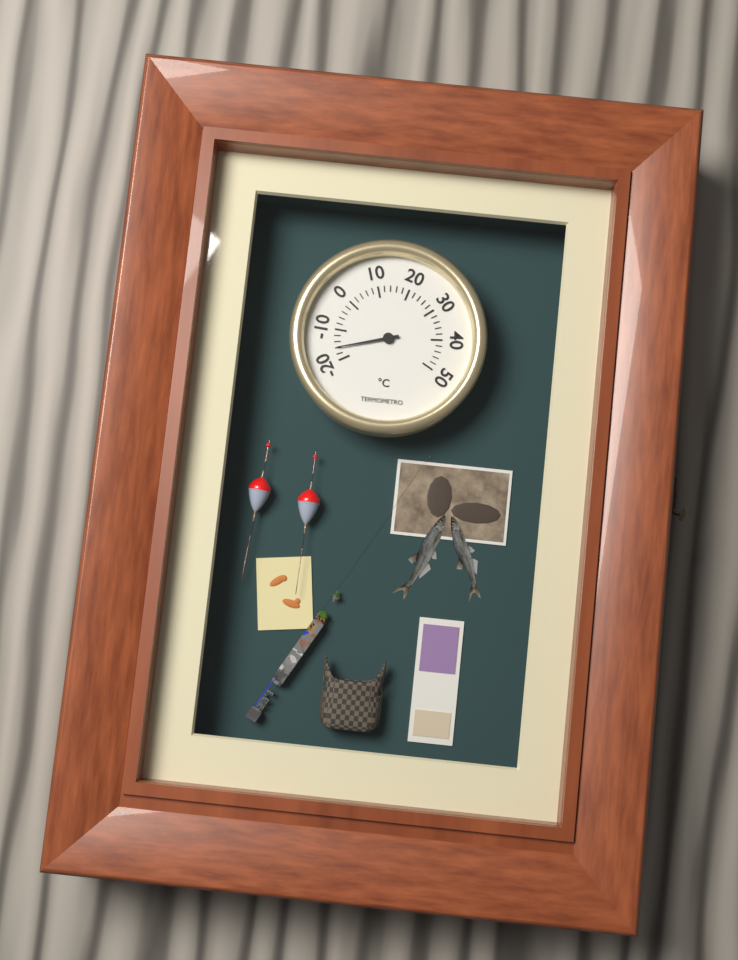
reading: -16 °C
